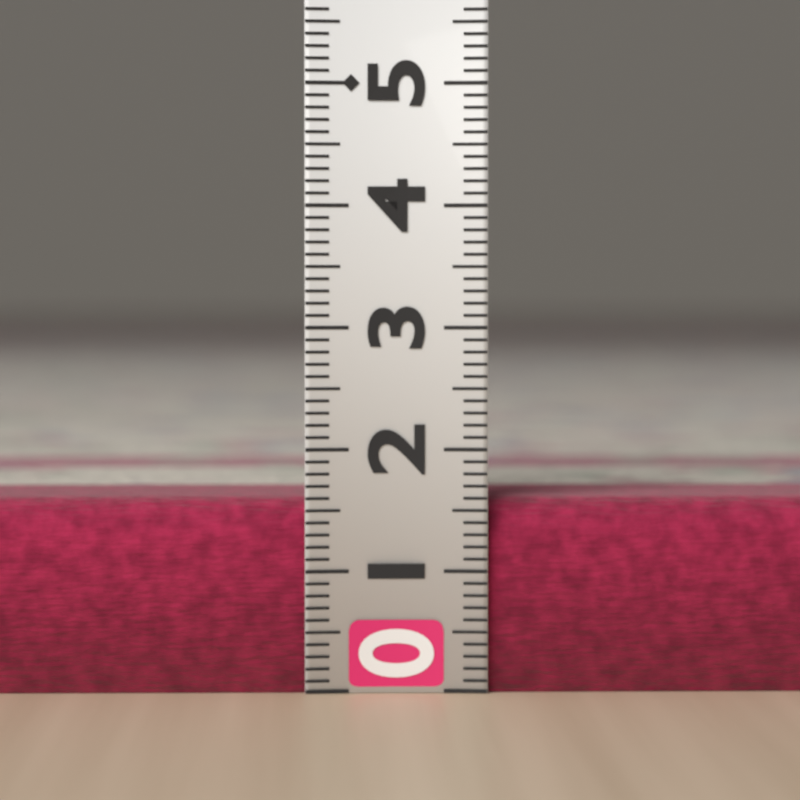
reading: 1.6 (no unit)
